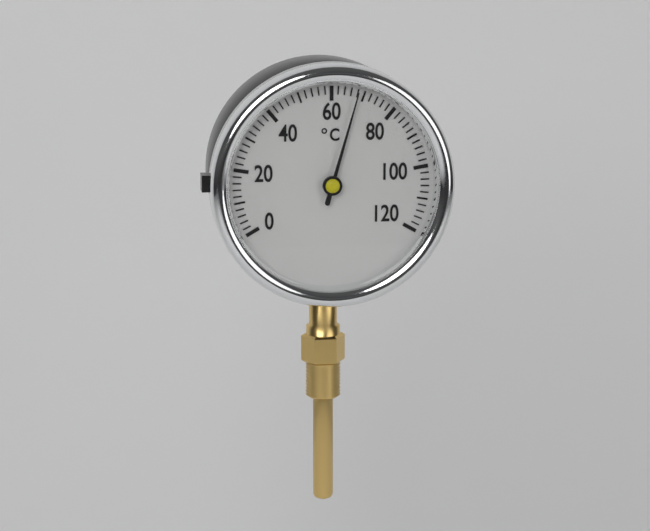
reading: 68 °C
